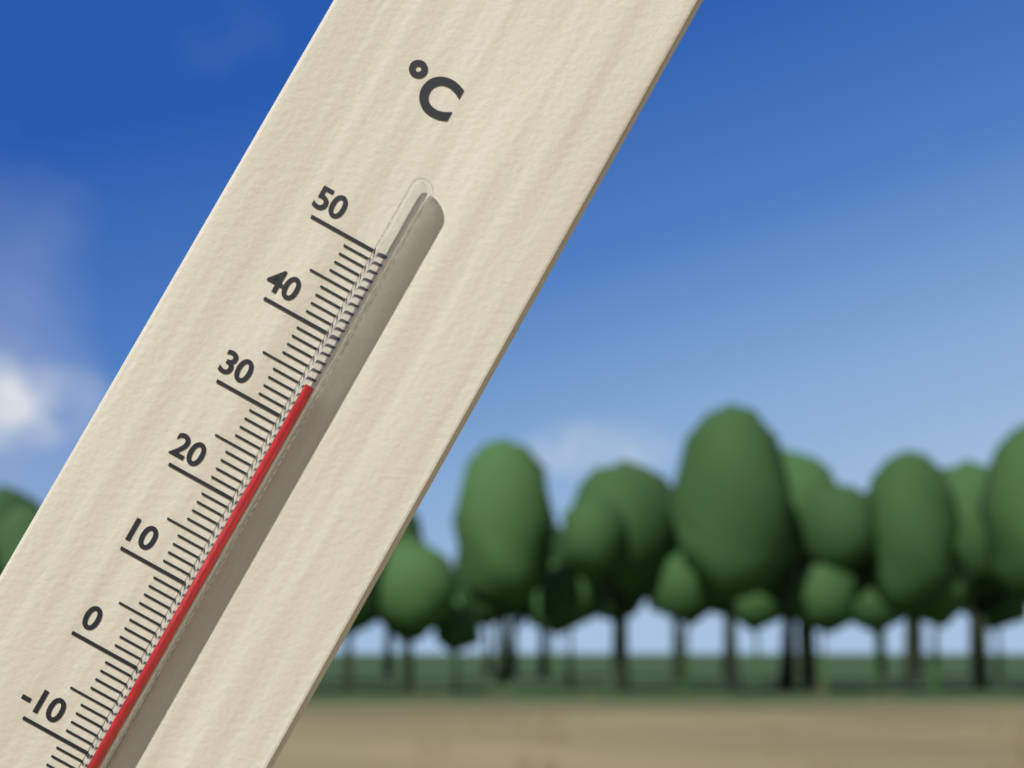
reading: 34 °C
